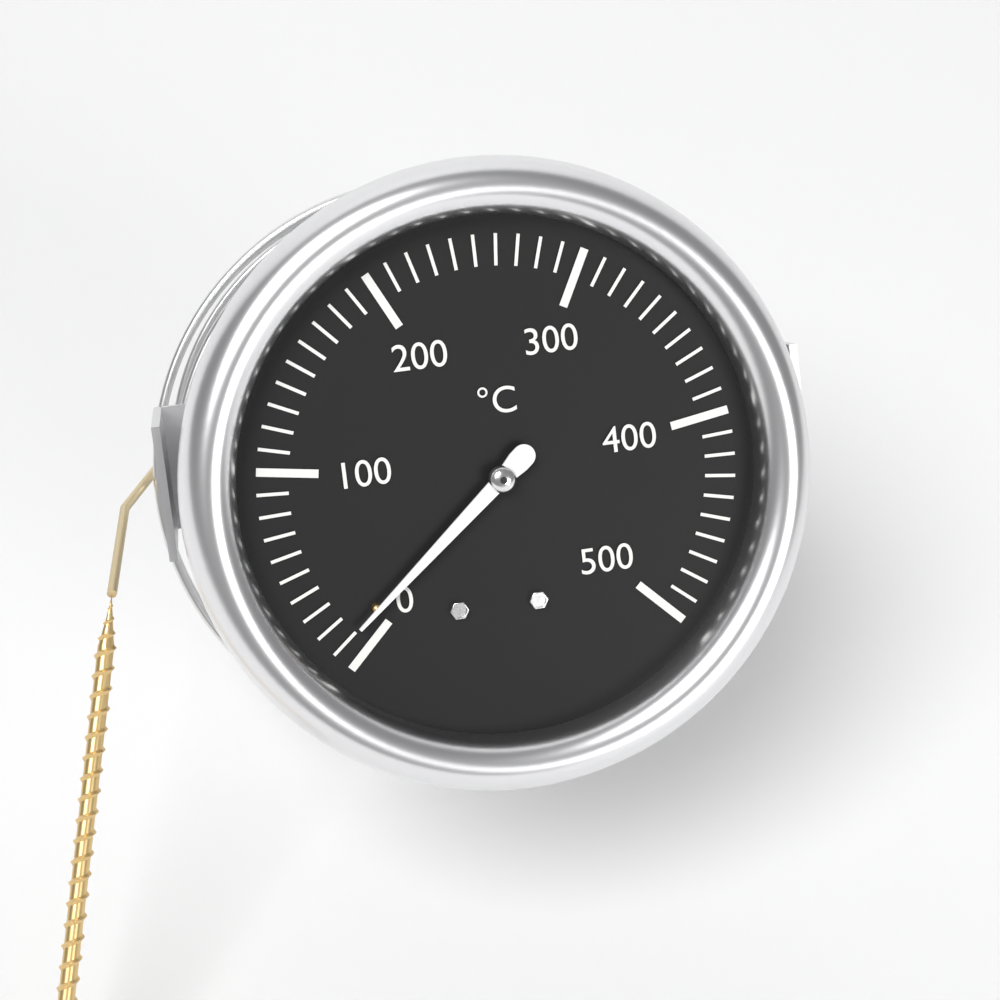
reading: 10 °C
